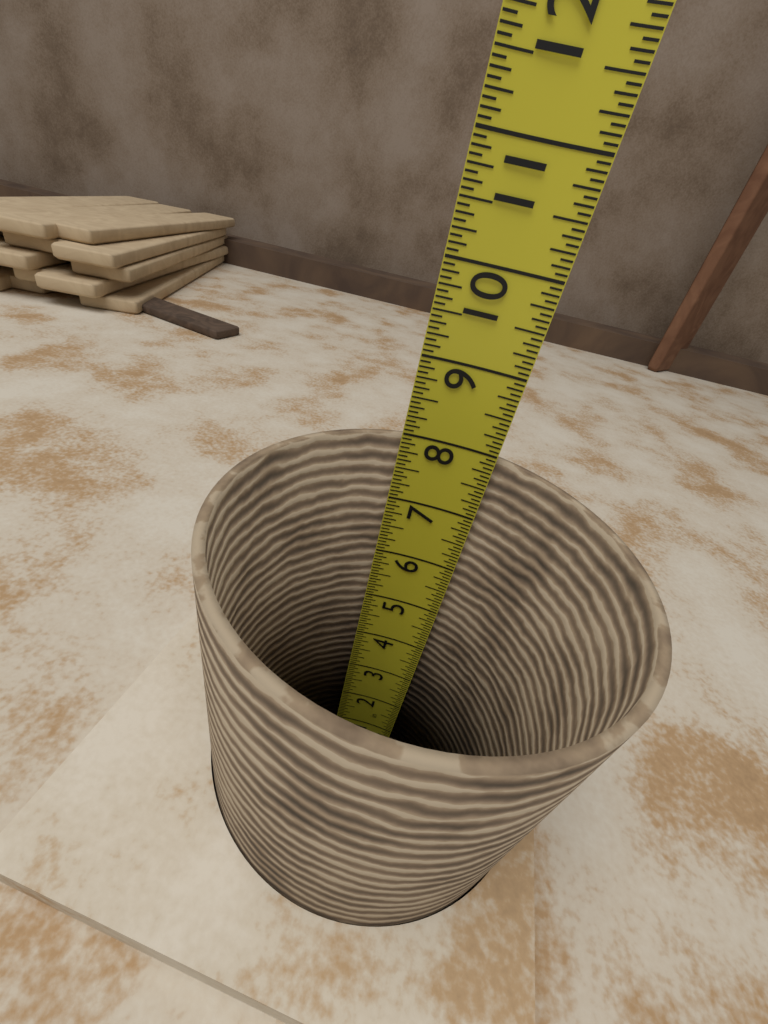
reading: 7.9375 in
